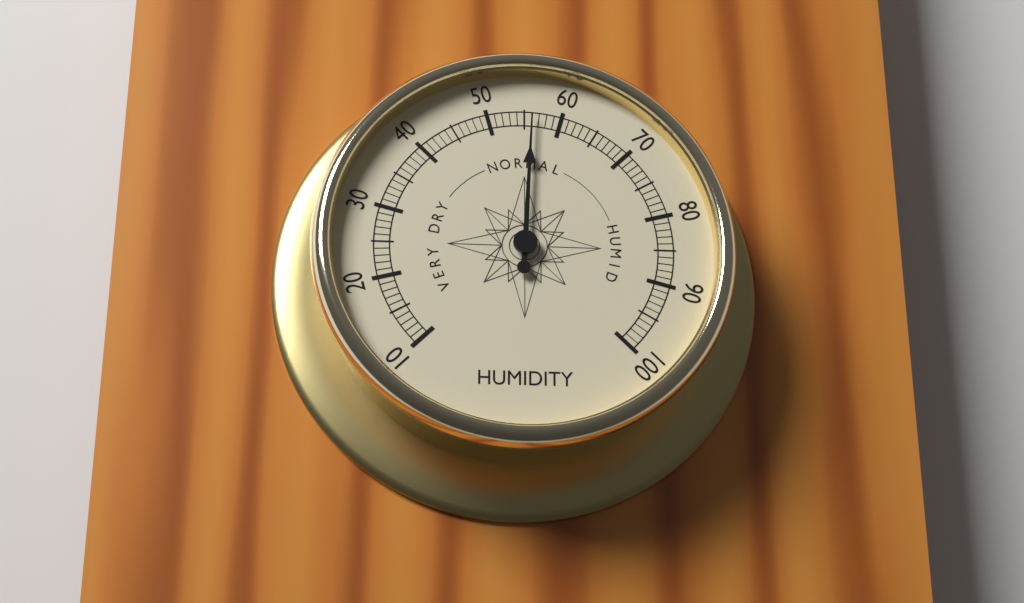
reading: 56 (no unit)
